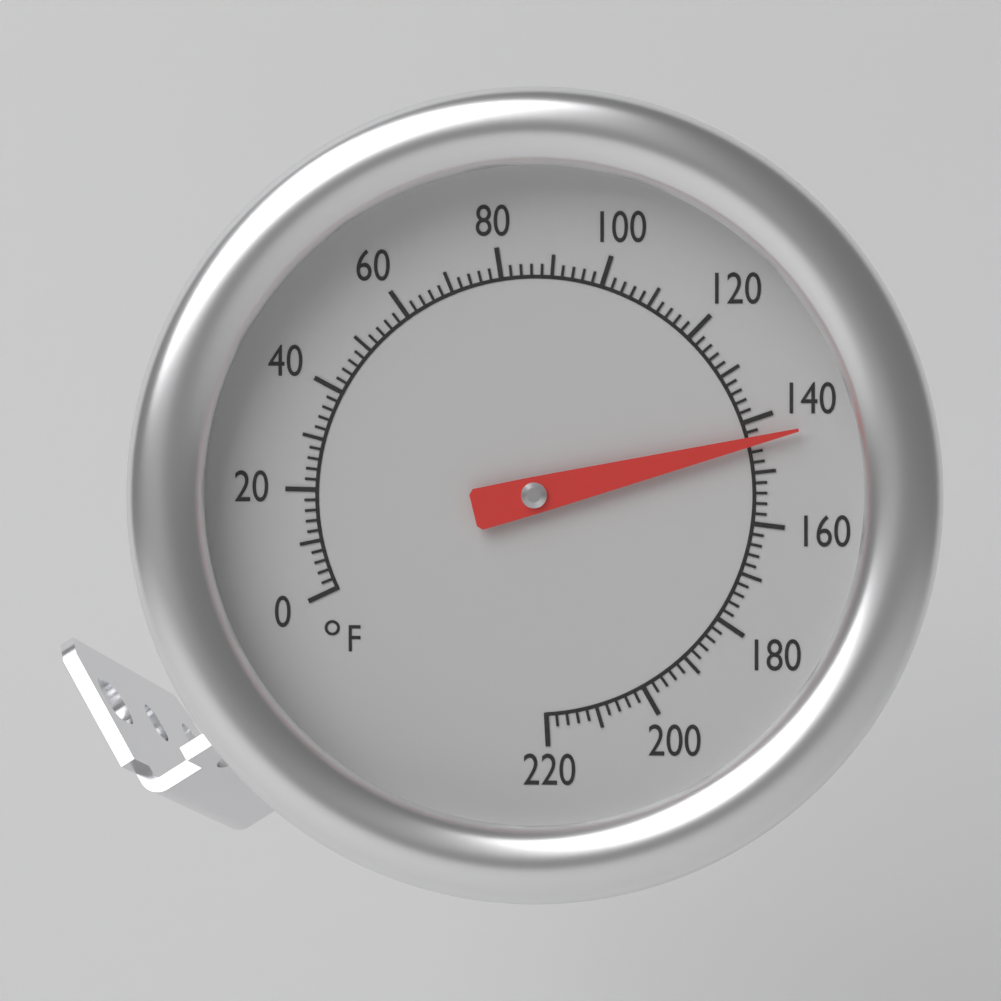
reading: 144 °F
